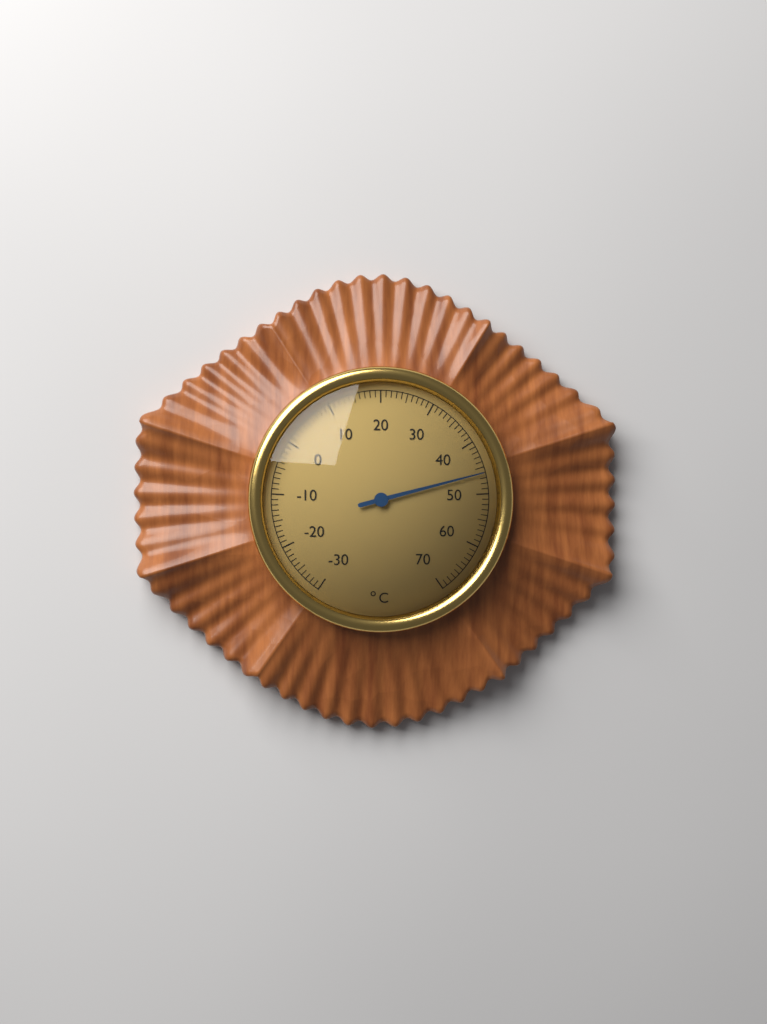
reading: 46 °C
